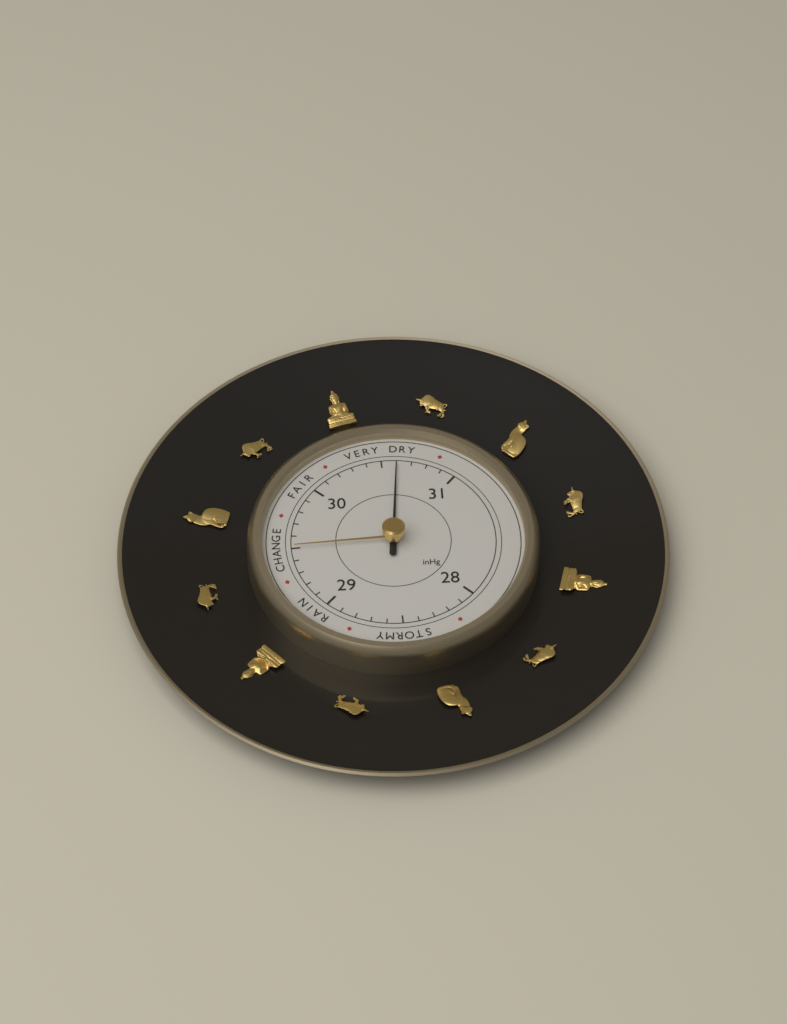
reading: 30.6 inHg
